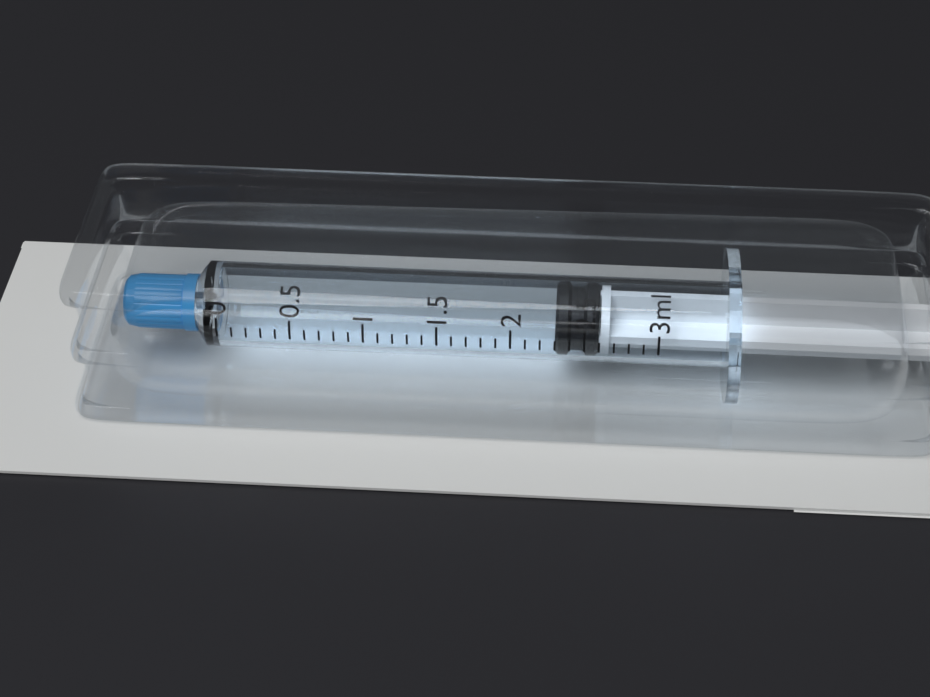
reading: 2.3 ml
